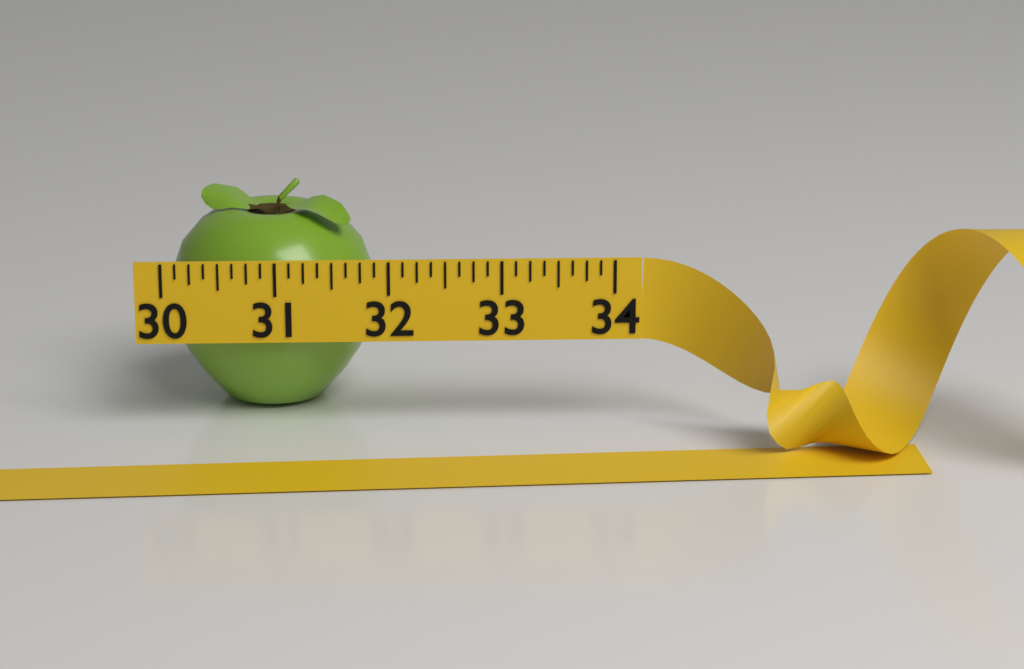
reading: 31.875 (no unit)
